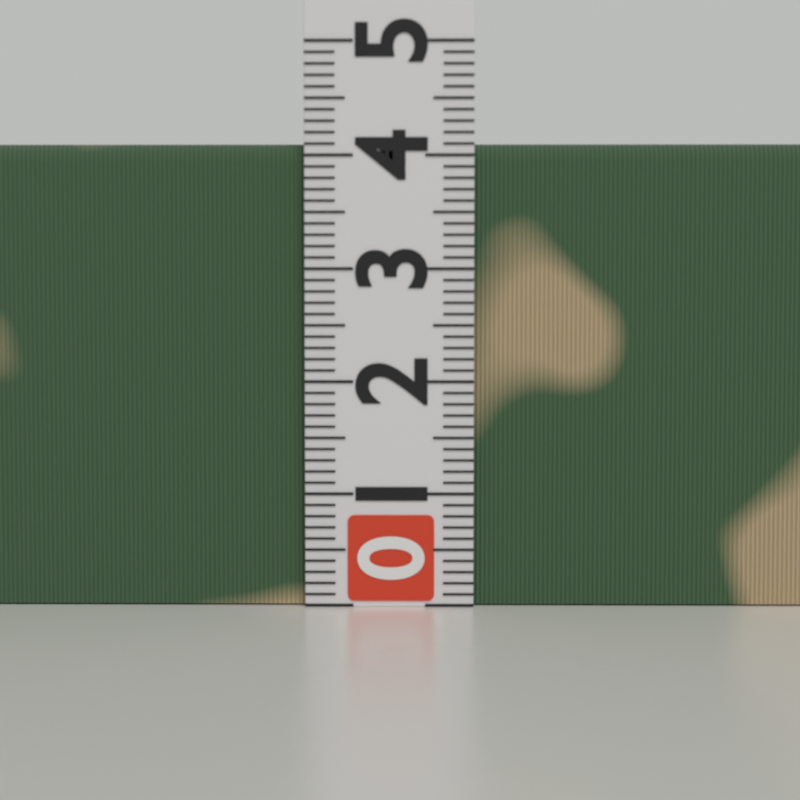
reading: 4.1 (no unit)
